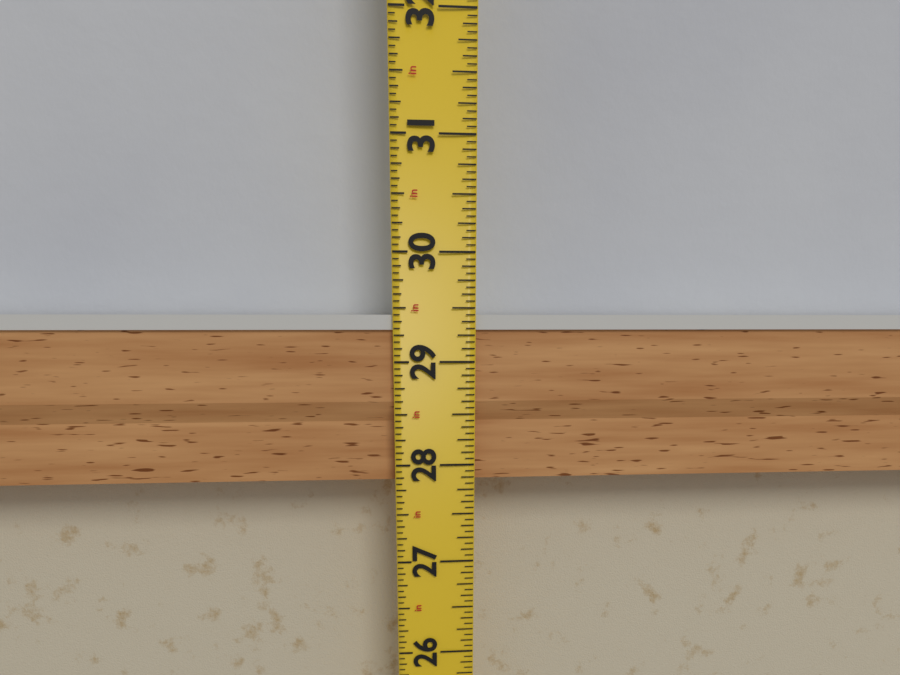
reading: 29.4375 in
